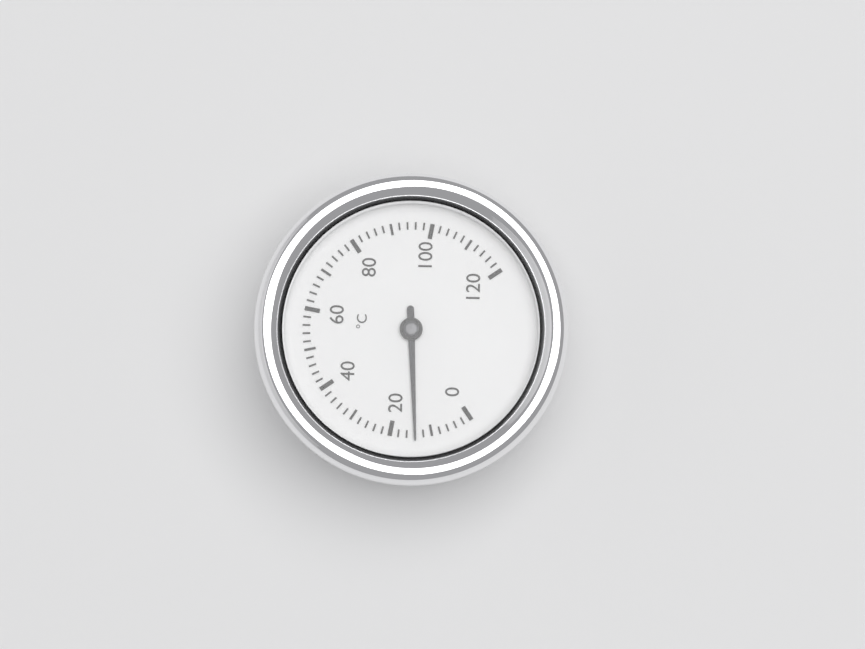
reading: 14 °C
